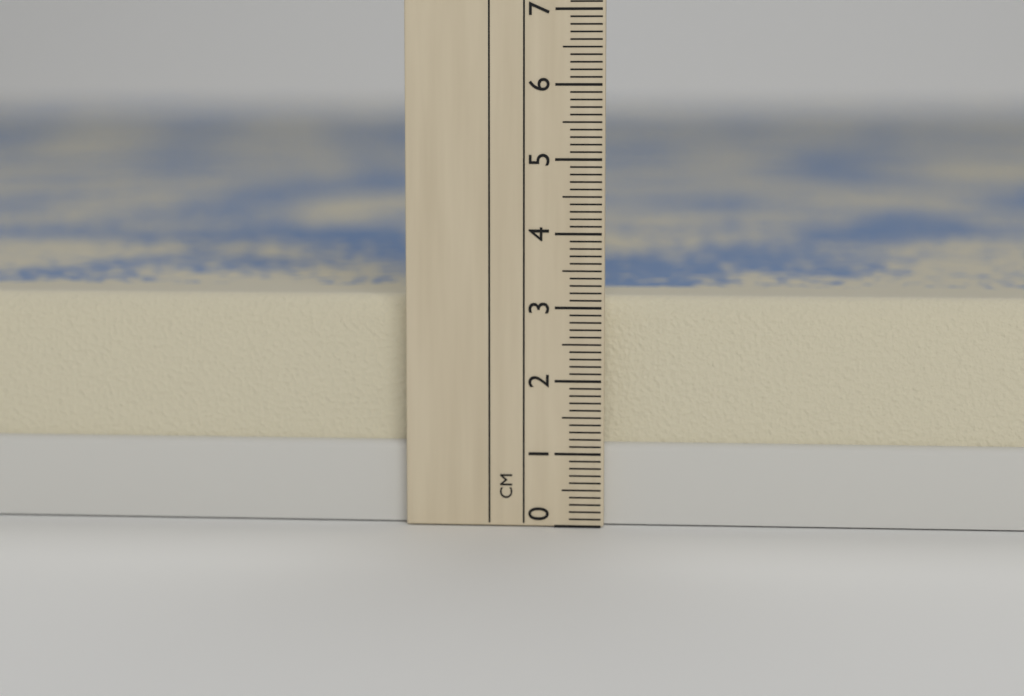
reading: 3.1 cm
